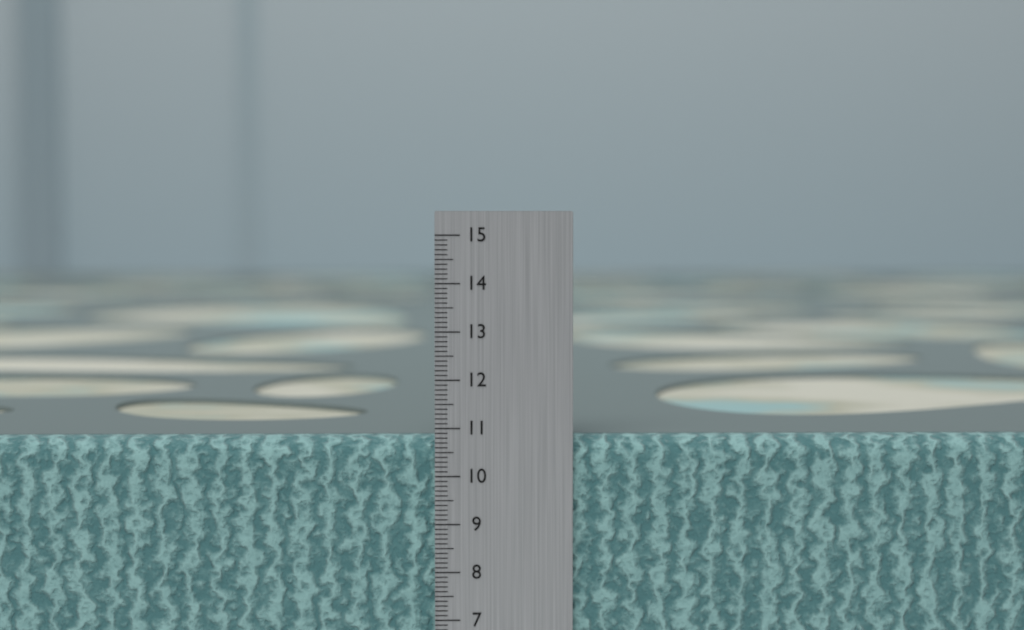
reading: 10.8 cm
